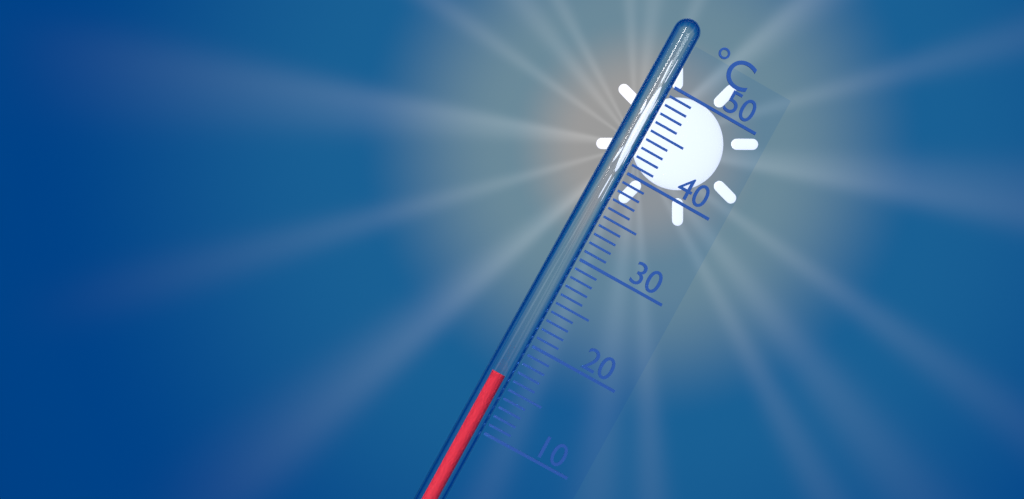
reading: 16 °C
